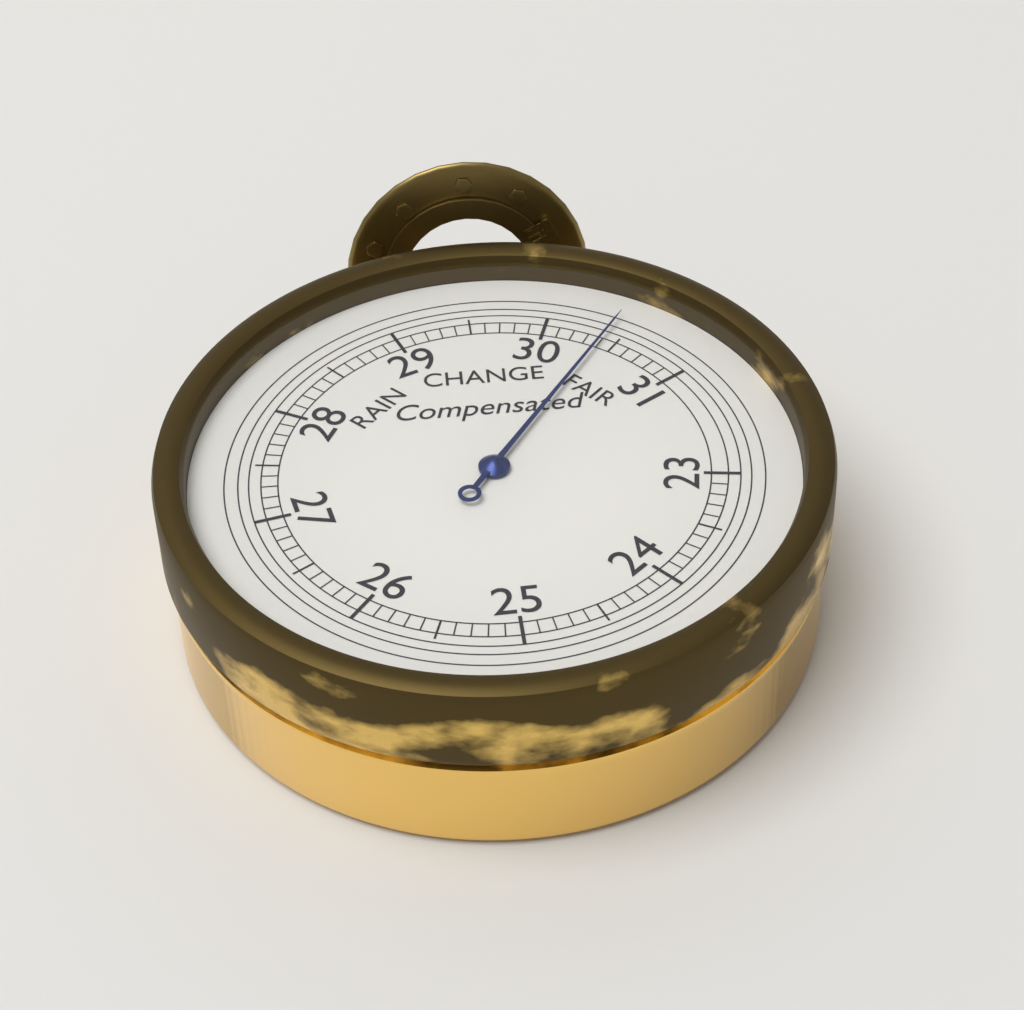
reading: 30.4 inHg
